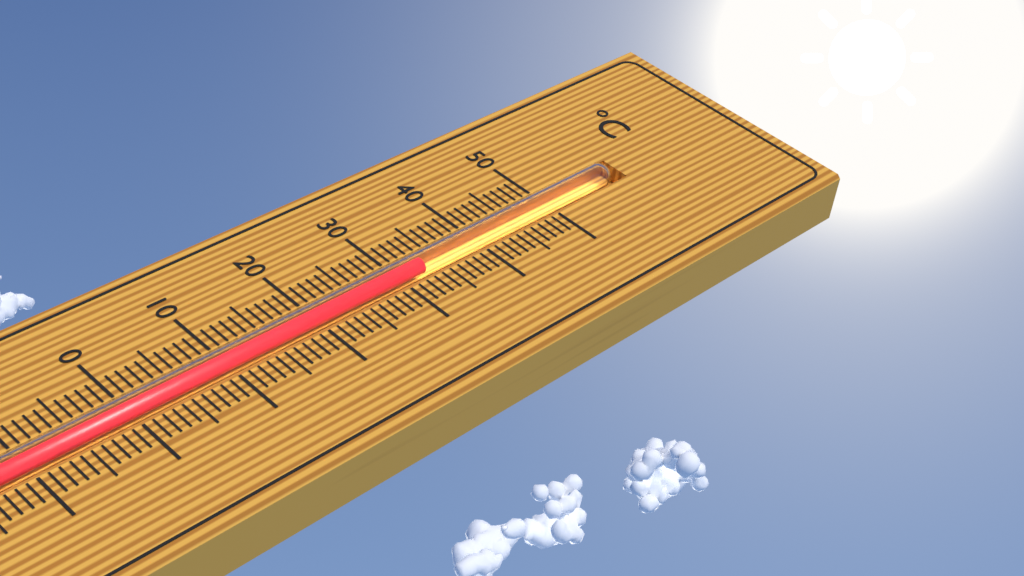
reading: 33 °C
